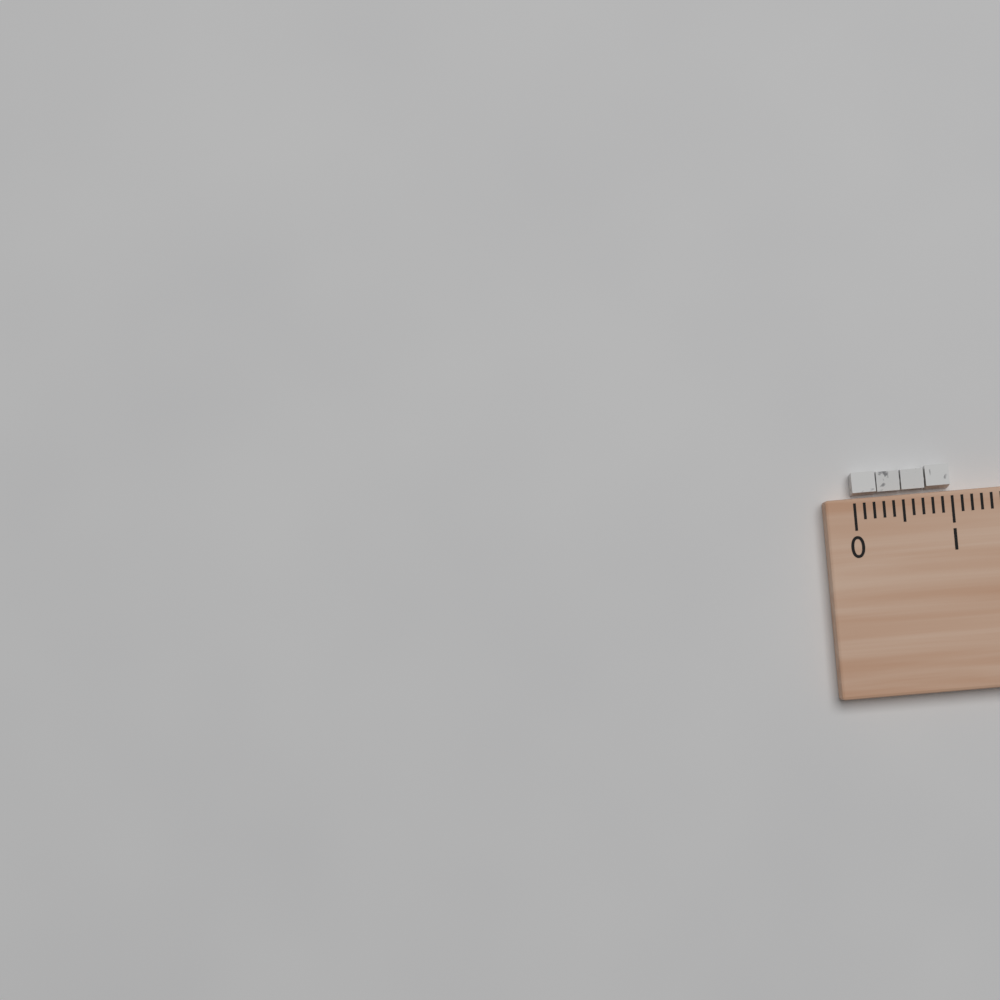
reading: 1.0 (no unit)
